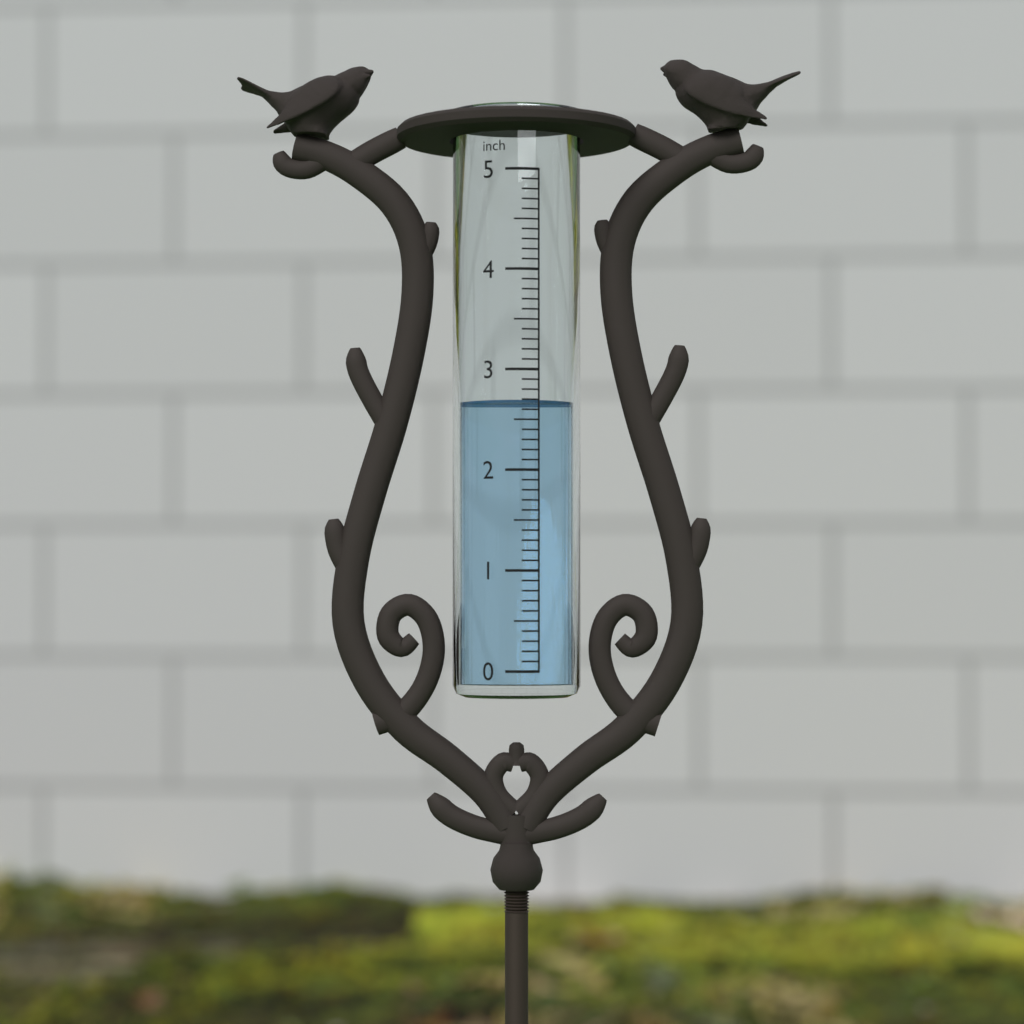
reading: 2.7 inch
